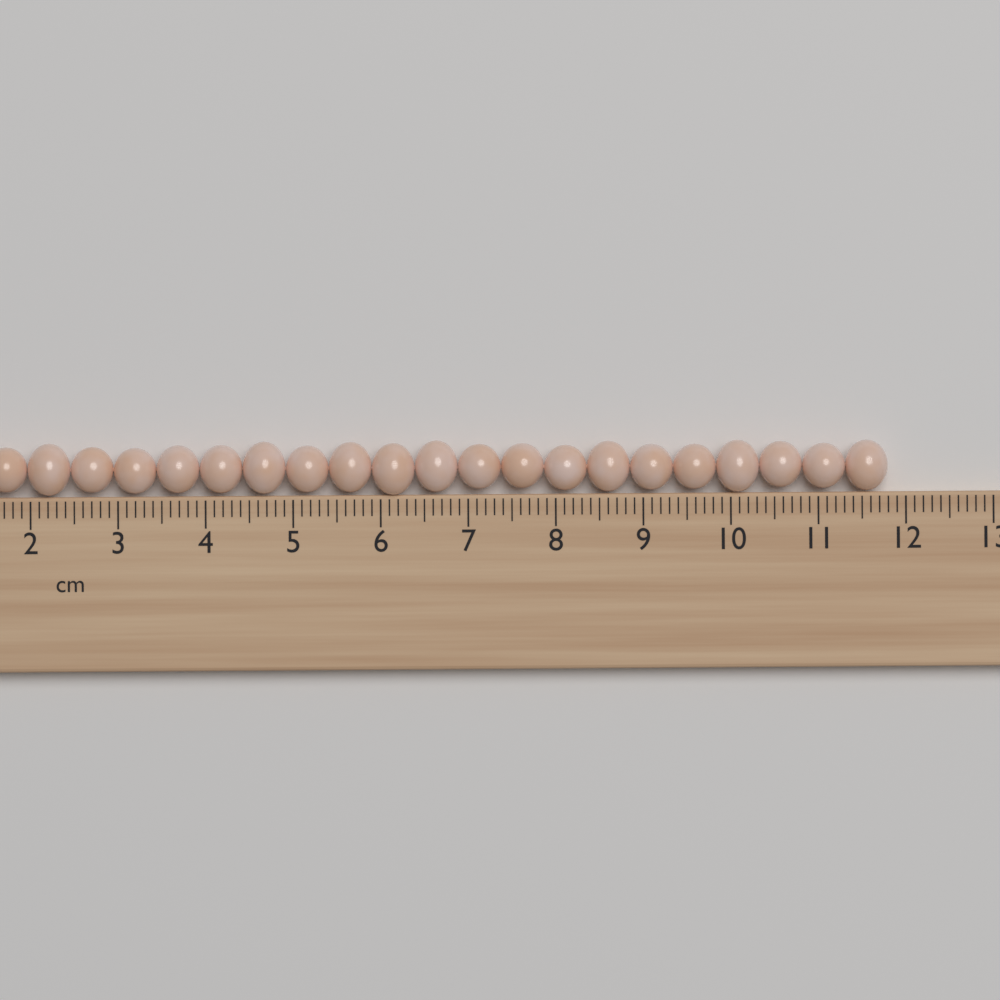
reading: 11.8 cm
